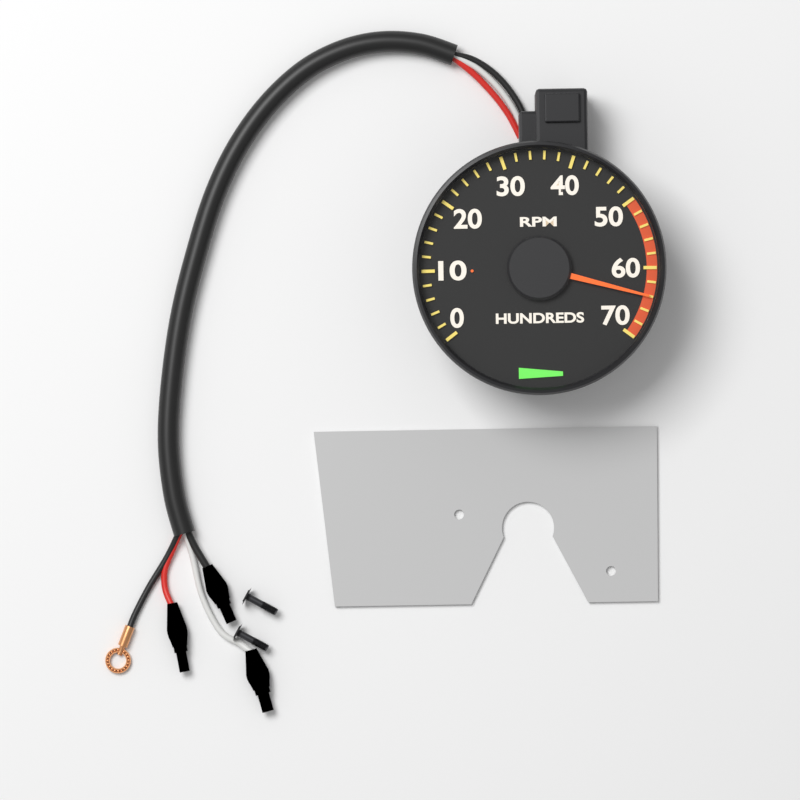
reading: 6400 RPM
